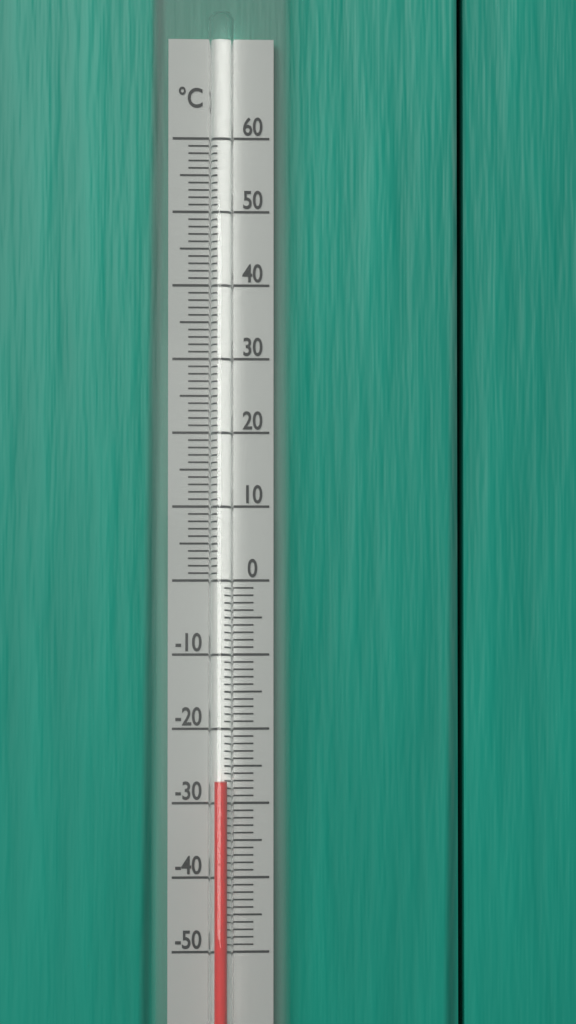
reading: -27 °C
